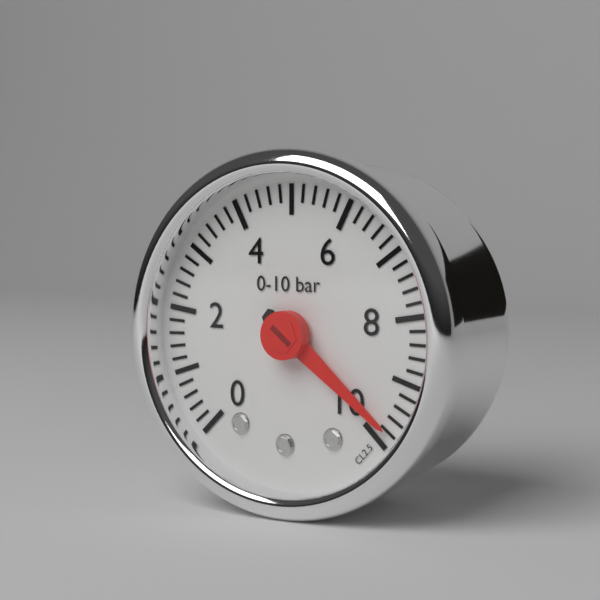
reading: 9.8 bar
